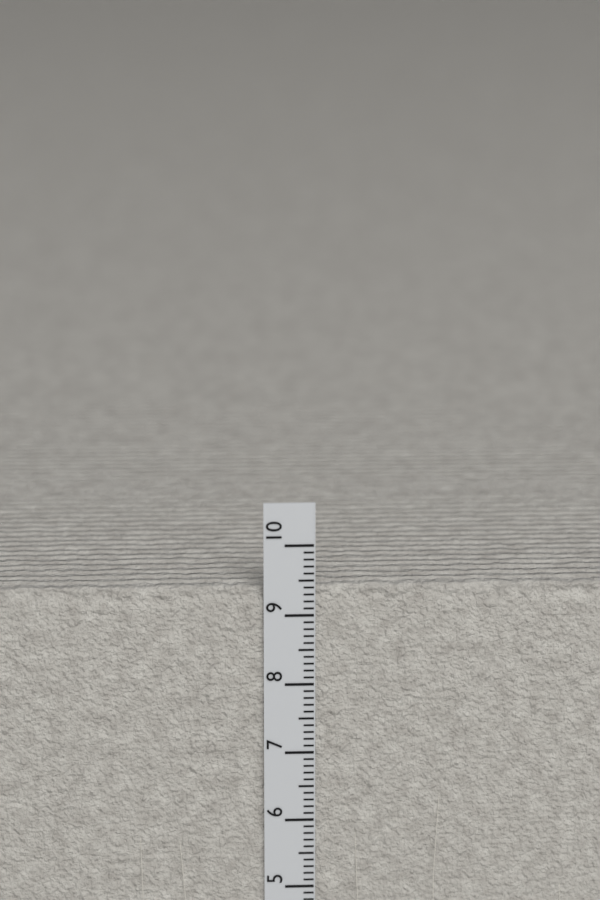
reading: 9.4 cm
